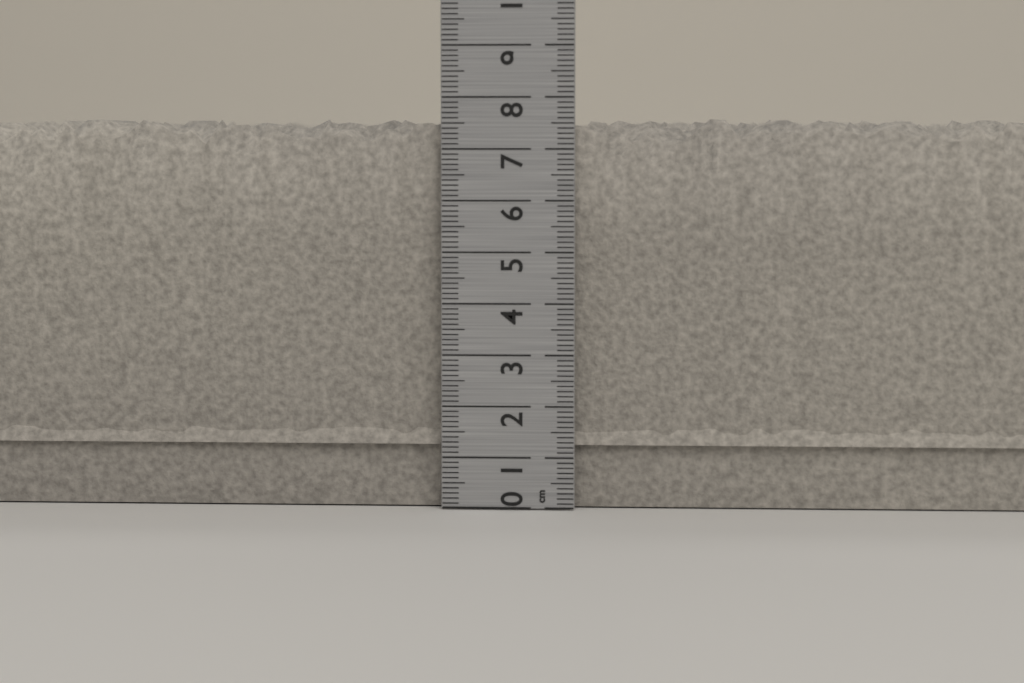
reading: 7.7 cm
